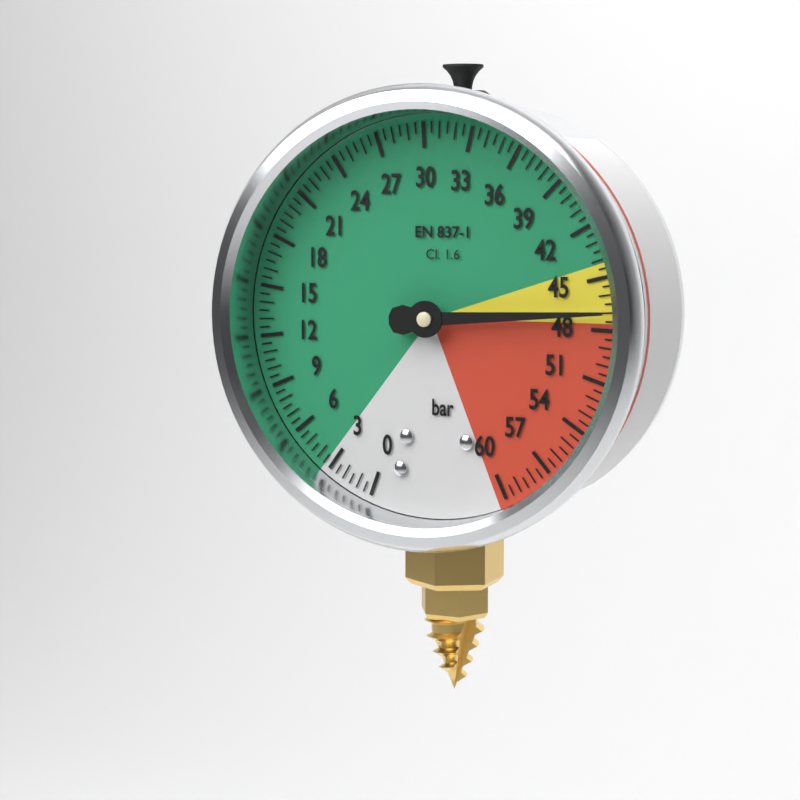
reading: 47.0 bar
